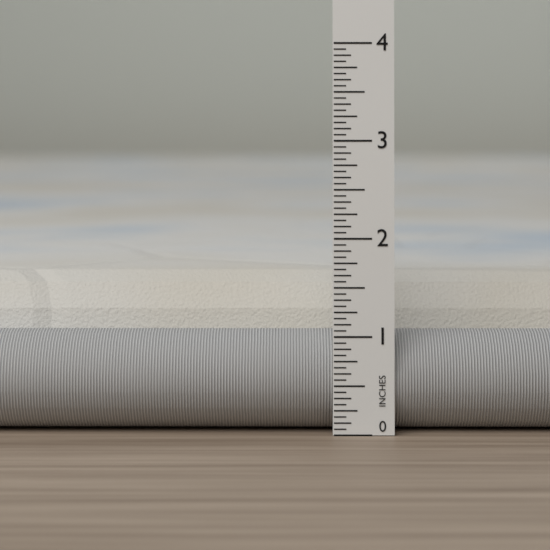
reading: 1.5625 in
